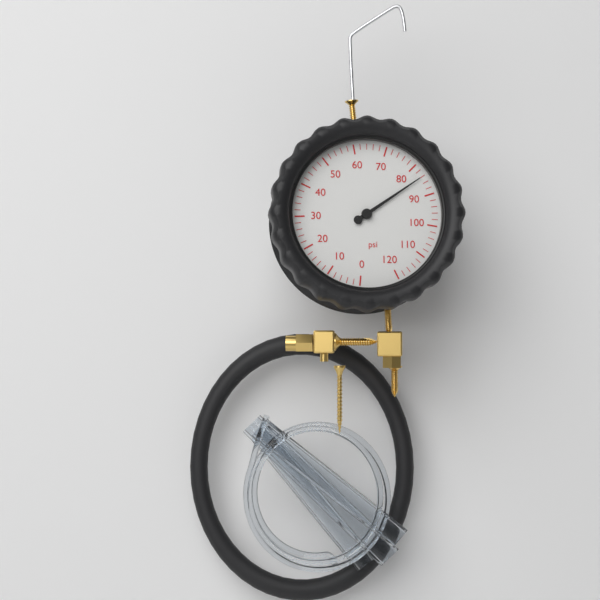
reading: 84 psi
